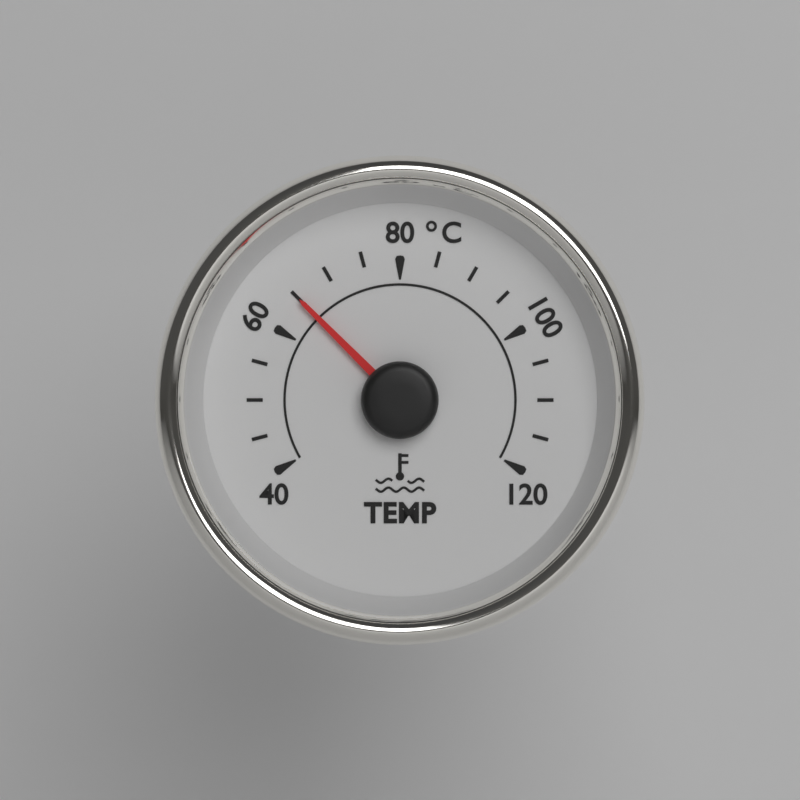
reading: 65 °C
